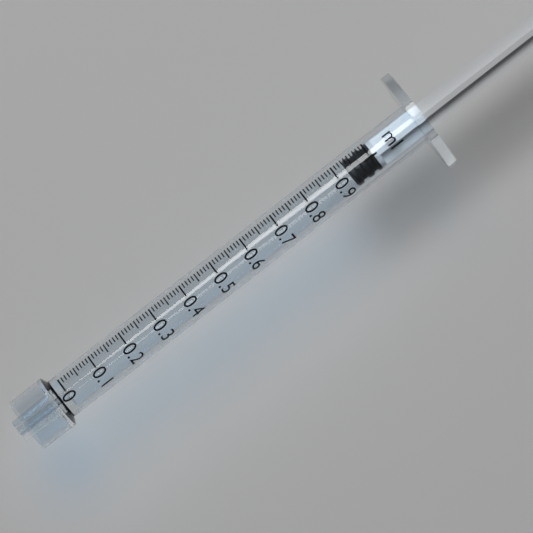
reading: 0.93 ml
